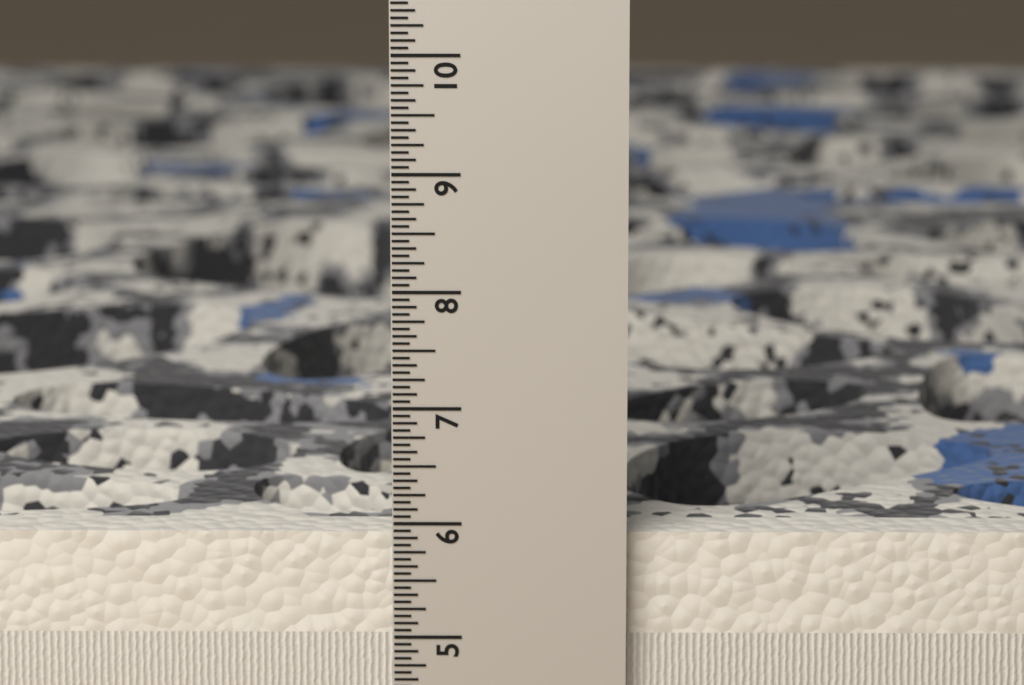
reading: 5.8750 in
